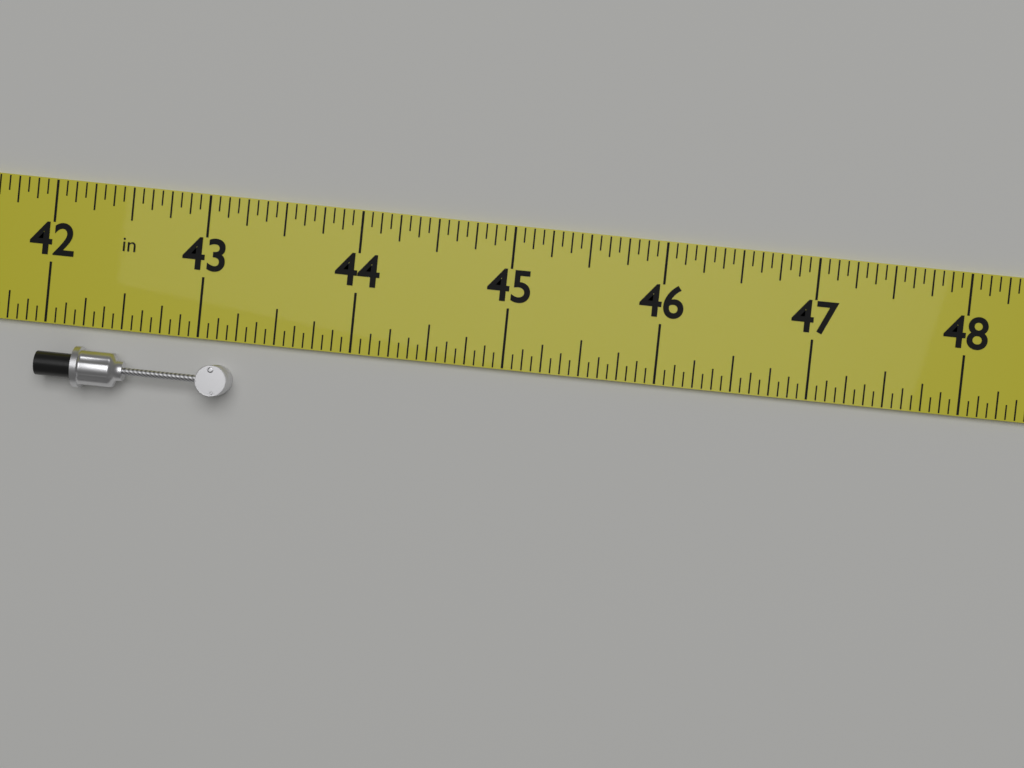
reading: 43.2500 in
